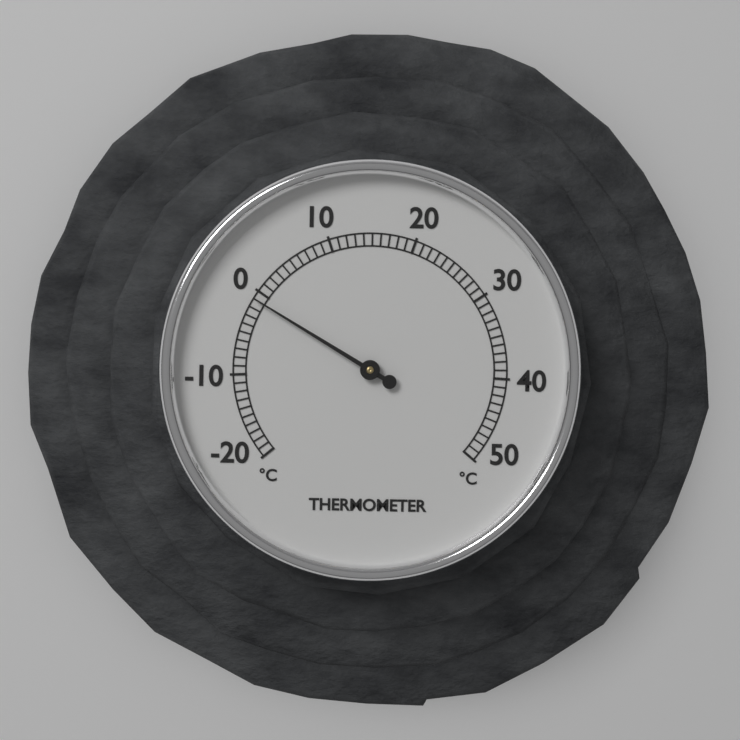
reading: -1 °C
